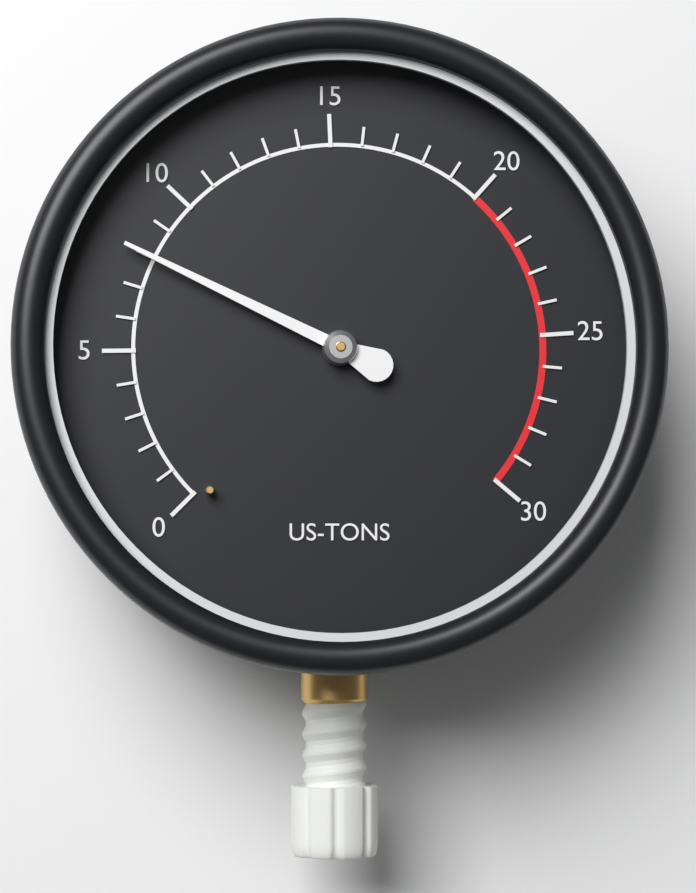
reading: 8 US-TONS
